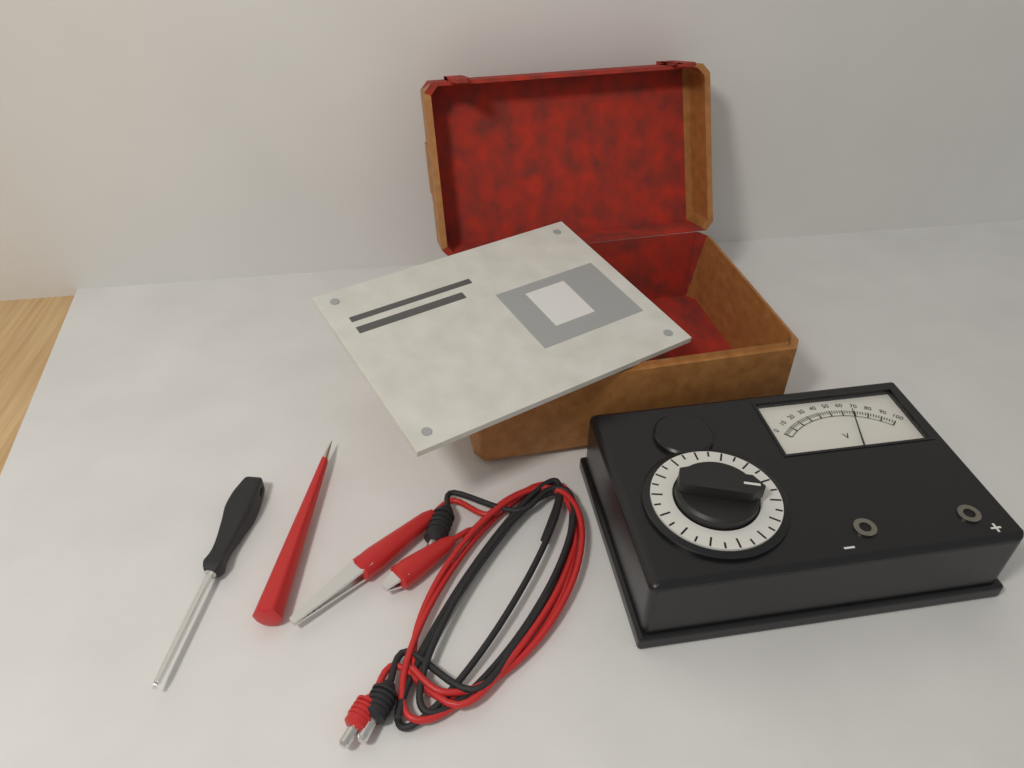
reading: 68 V
